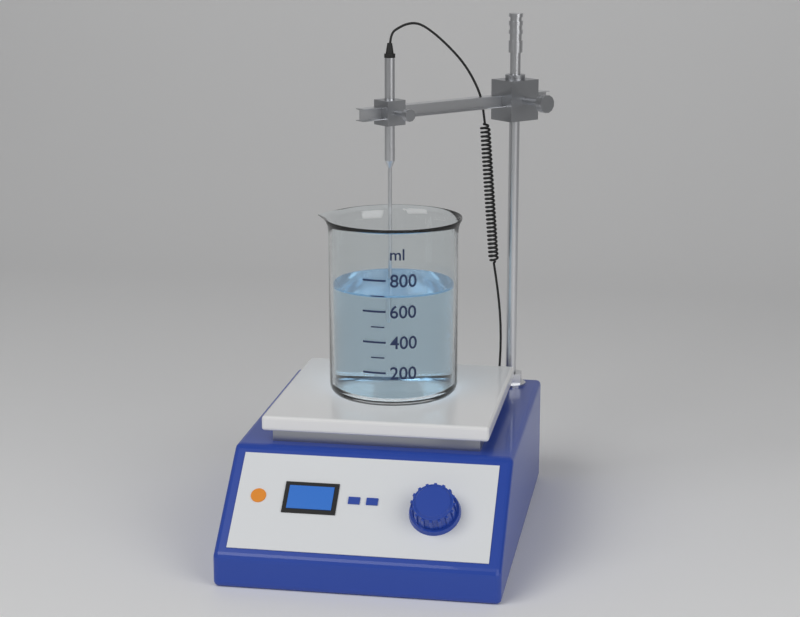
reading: 700 ml
